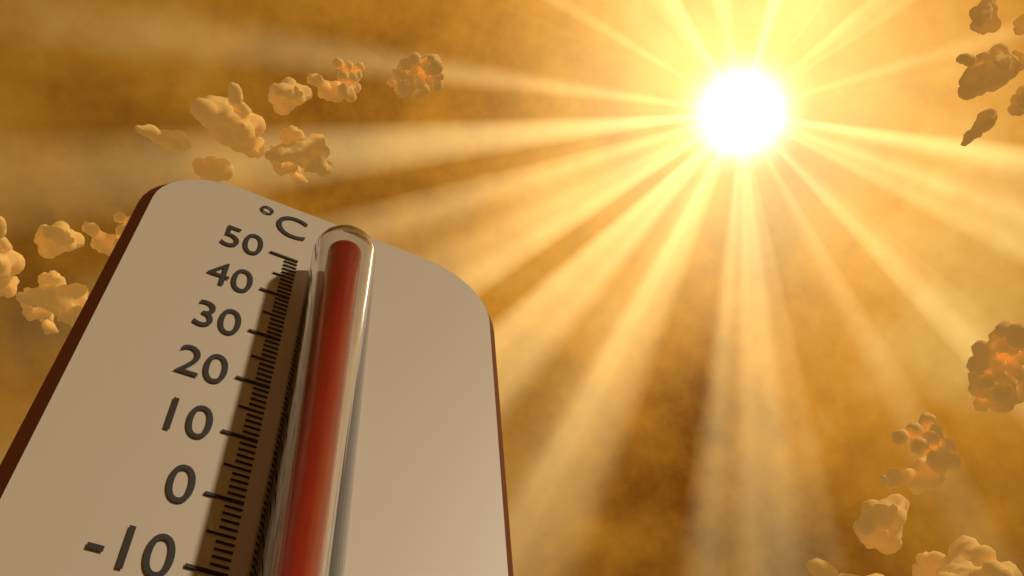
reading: 48 °C
